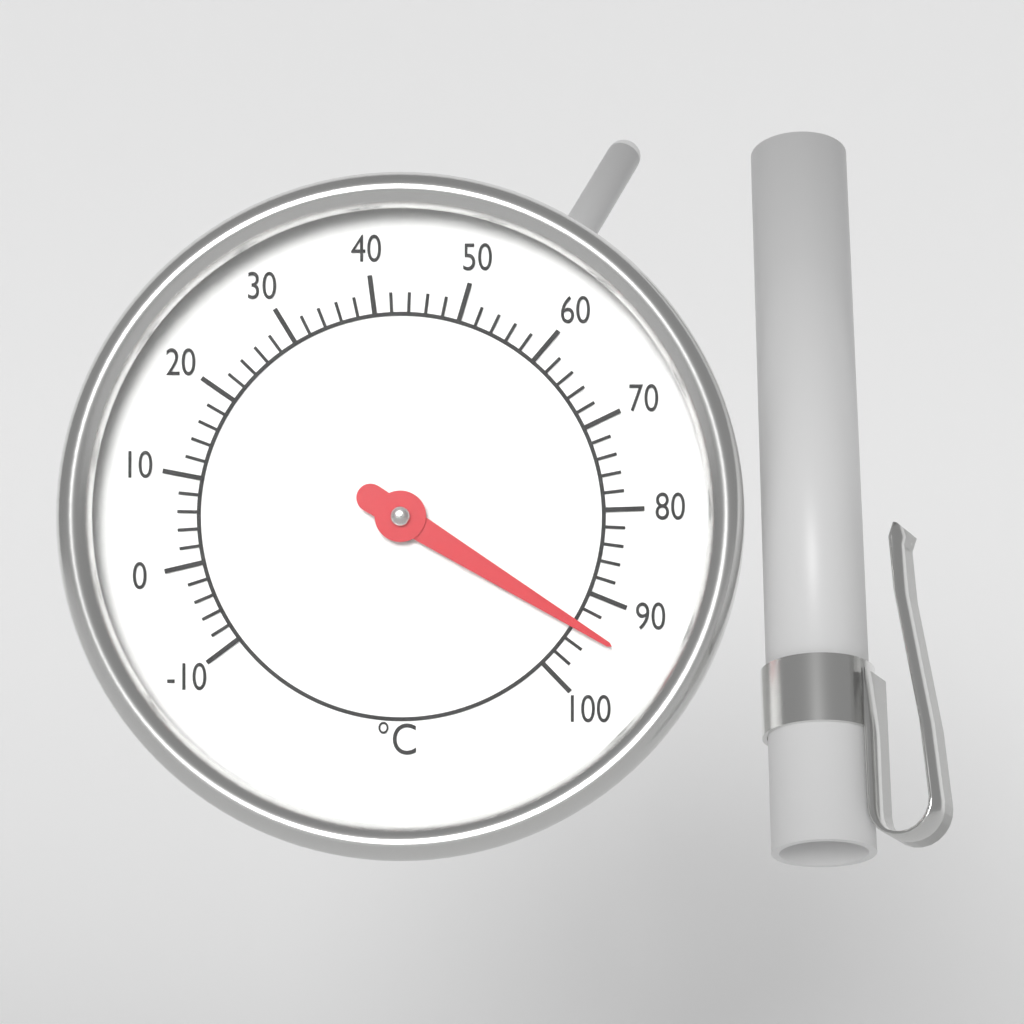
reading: 94 °C
